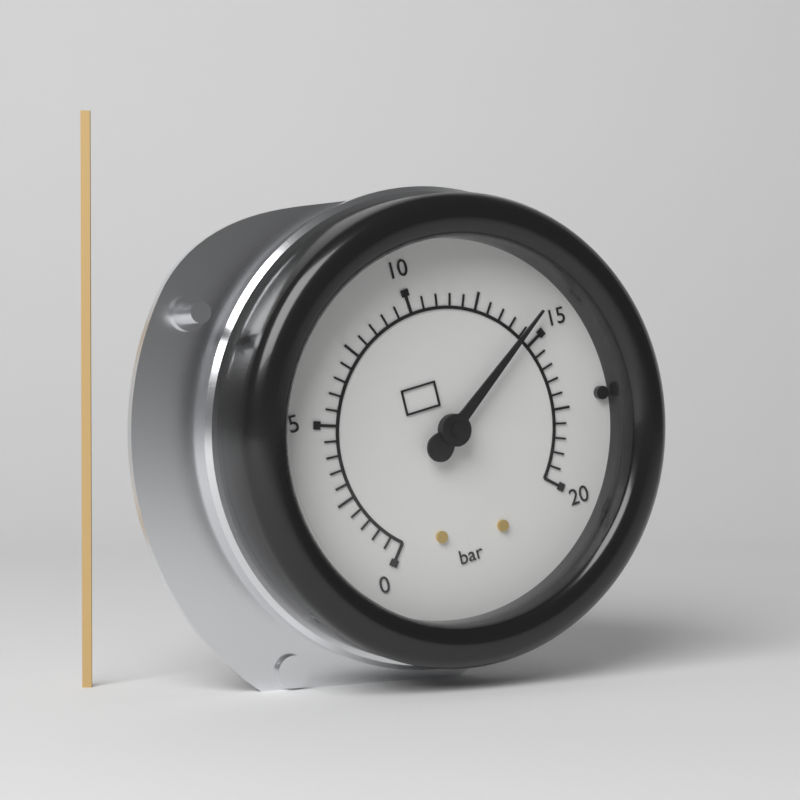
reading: 14.5 bar
